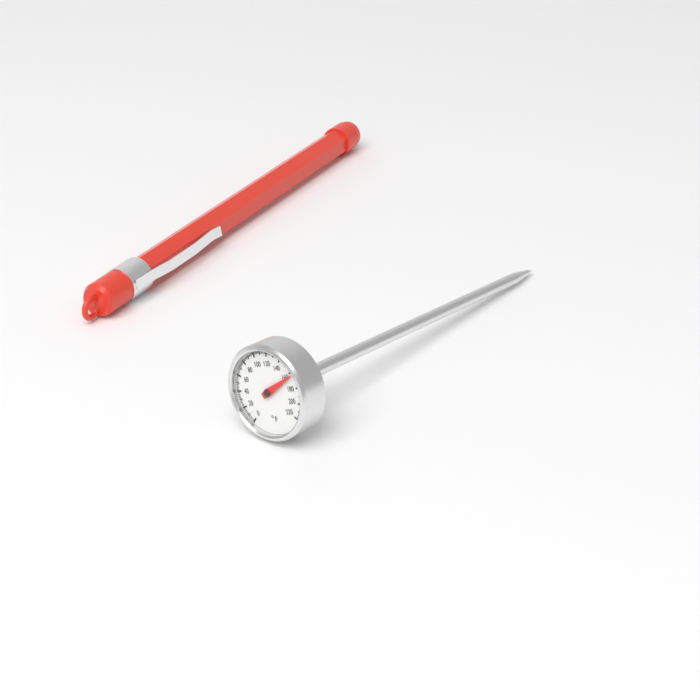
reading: 164 °F
